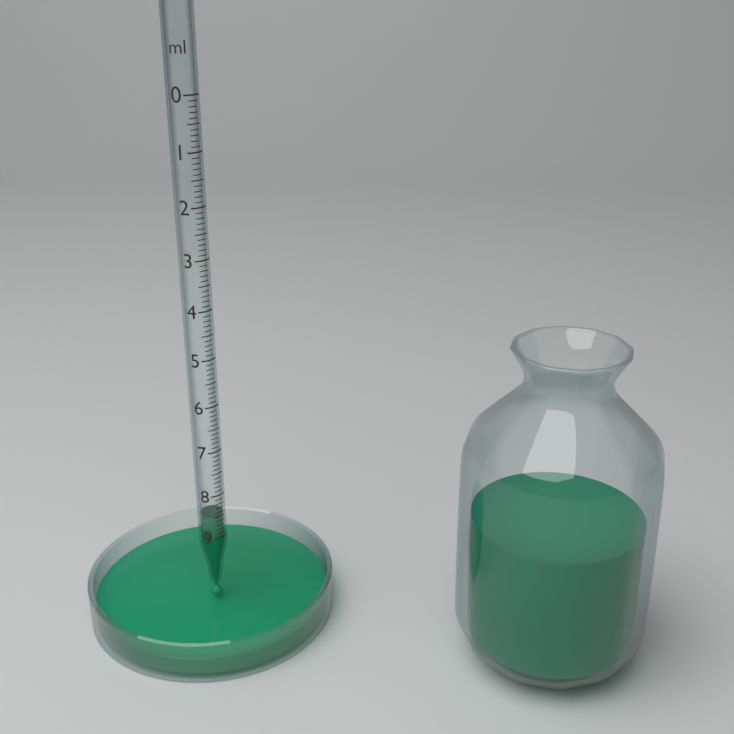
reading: 8.5 ml
